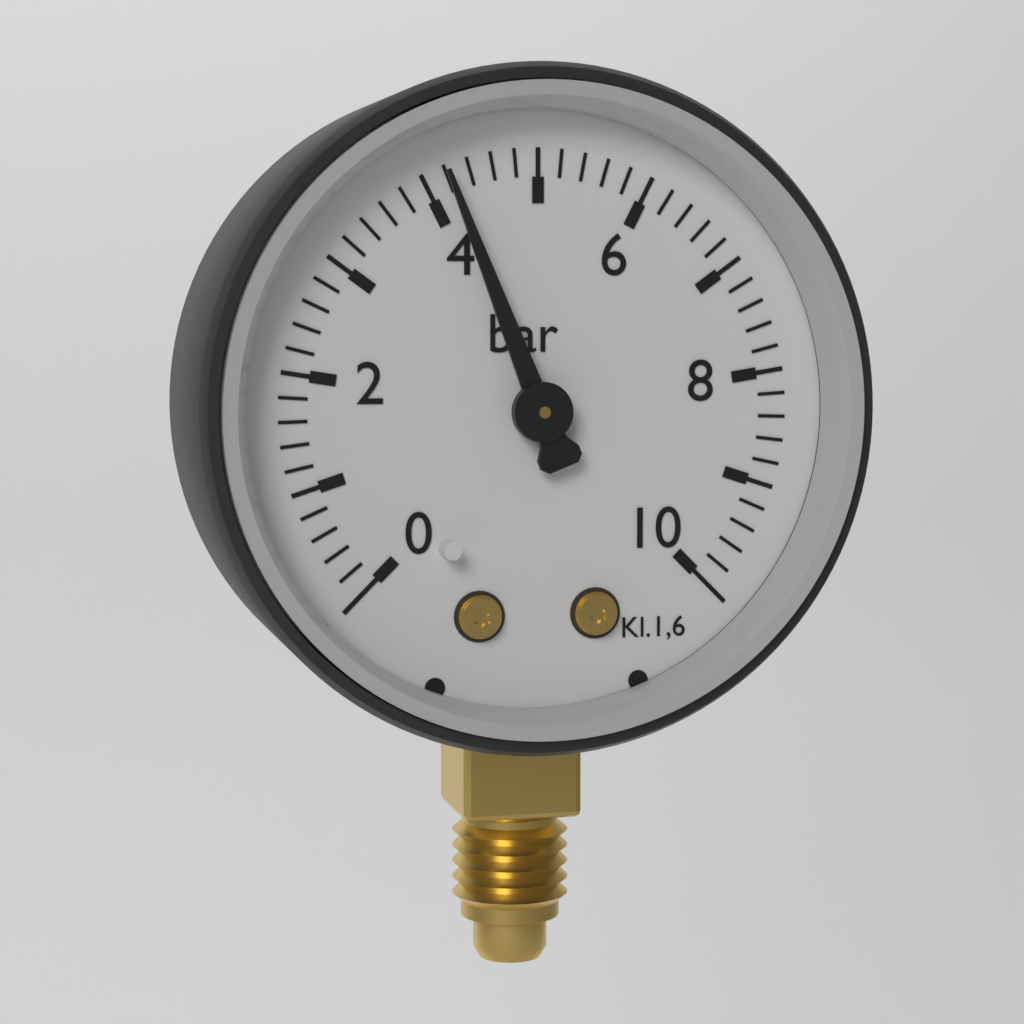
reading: 4.2 bar
